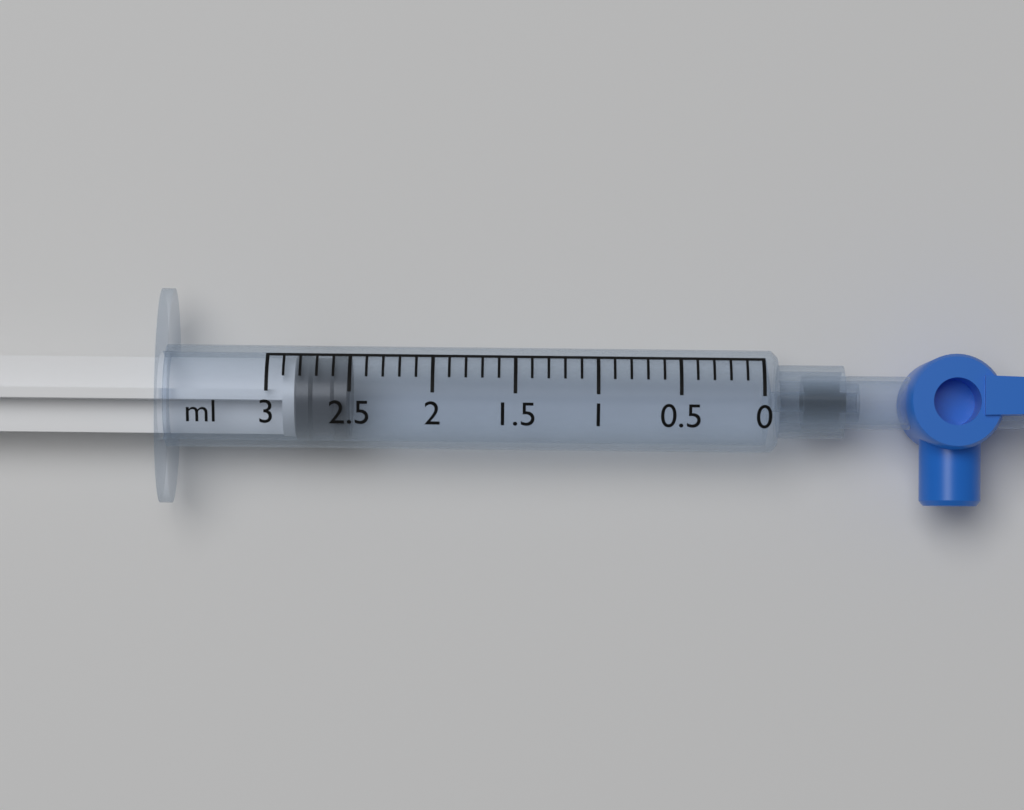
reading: 2.5 ml
